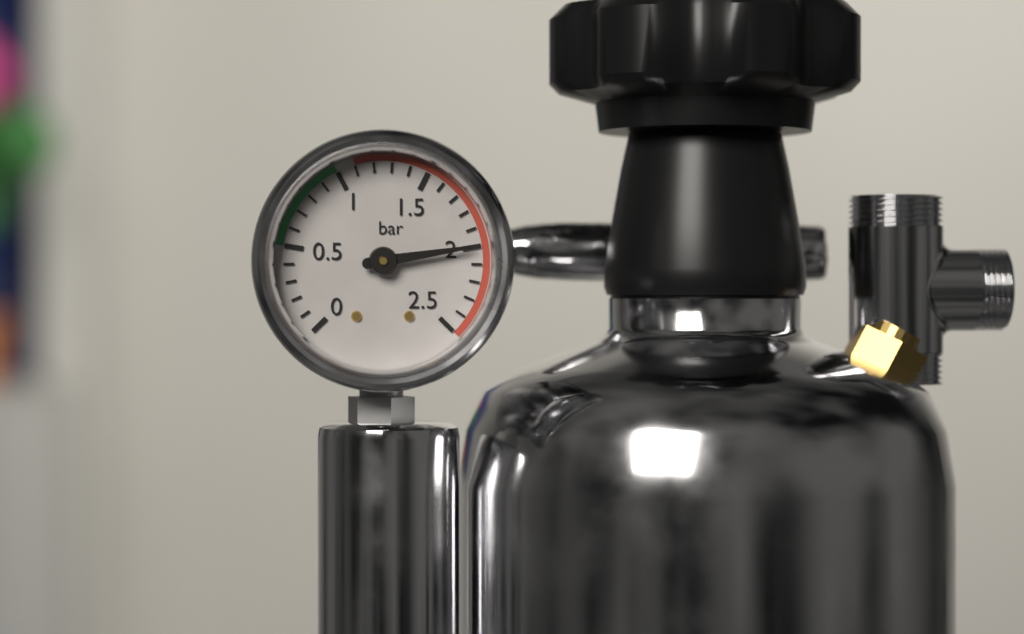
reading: 2.0 bar
